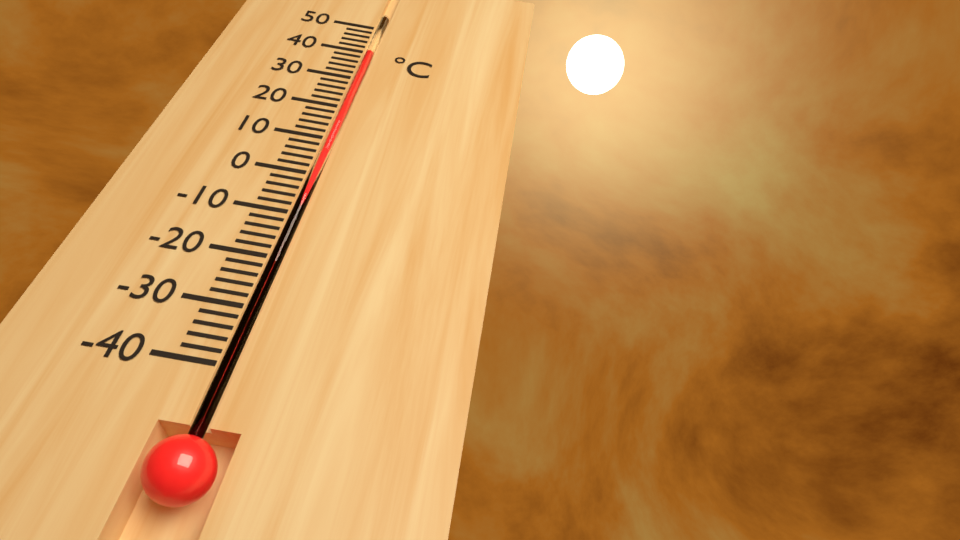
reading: 40 °C
